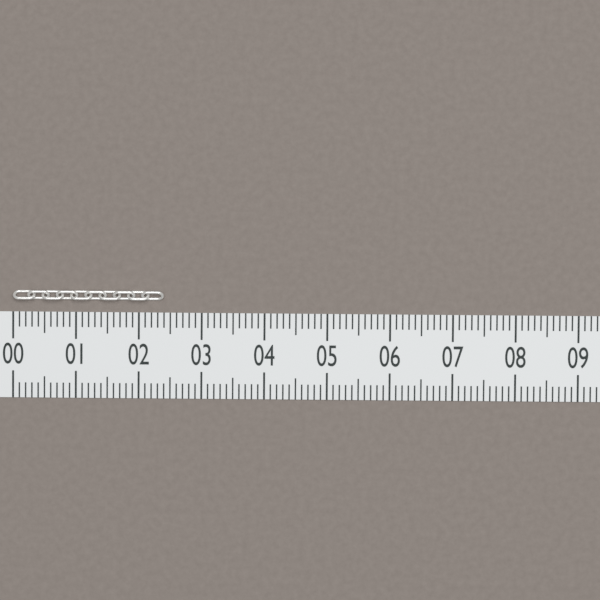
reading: 2.4 (no unit)
